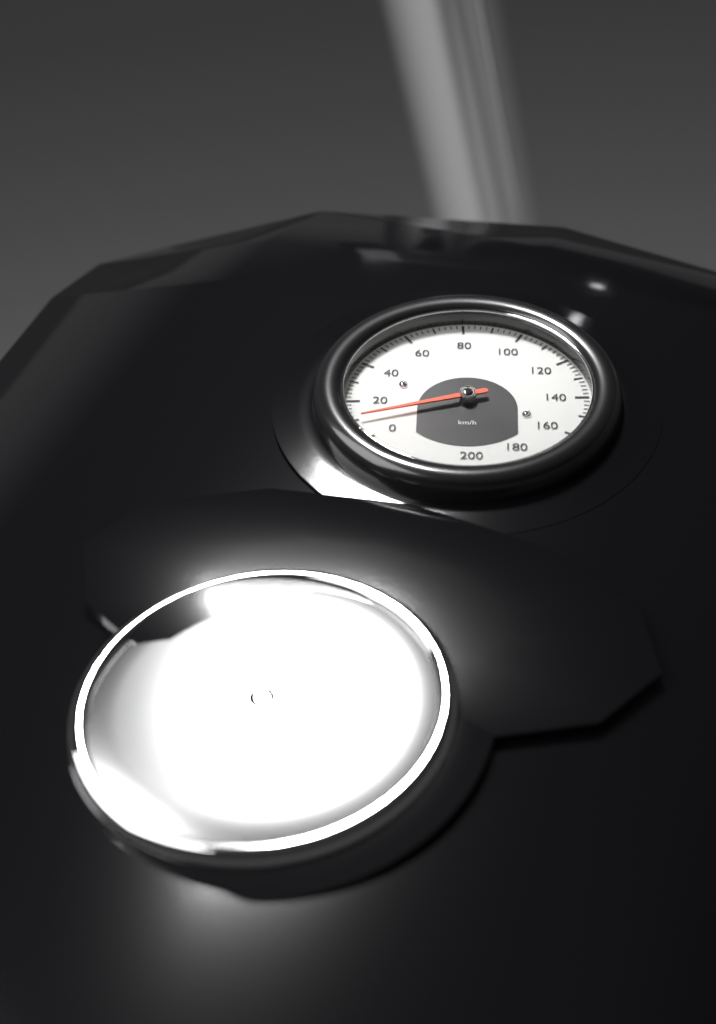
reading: 10 km/h
